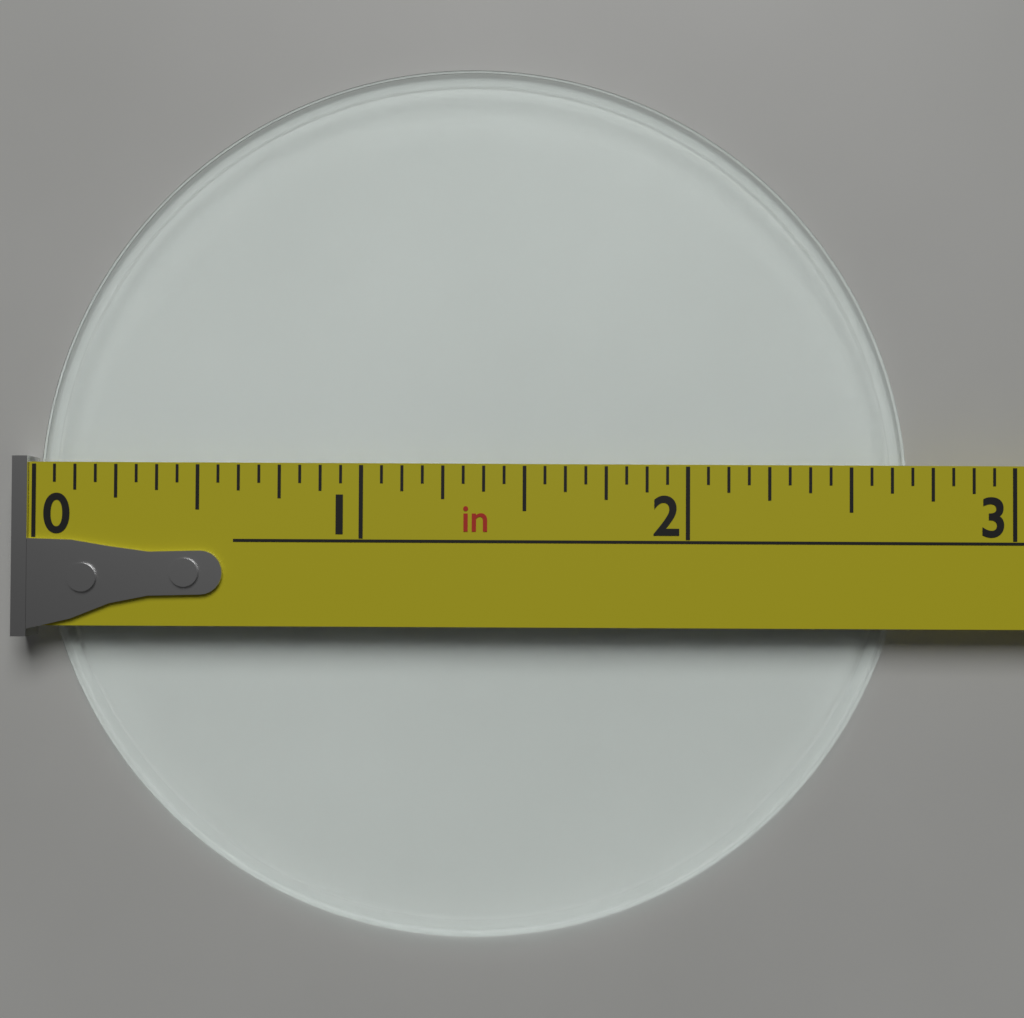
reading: 2.6875 in
